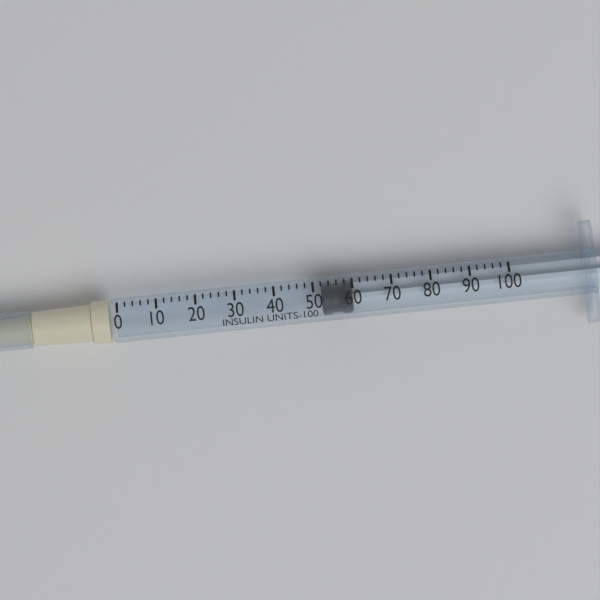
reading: 52 units
